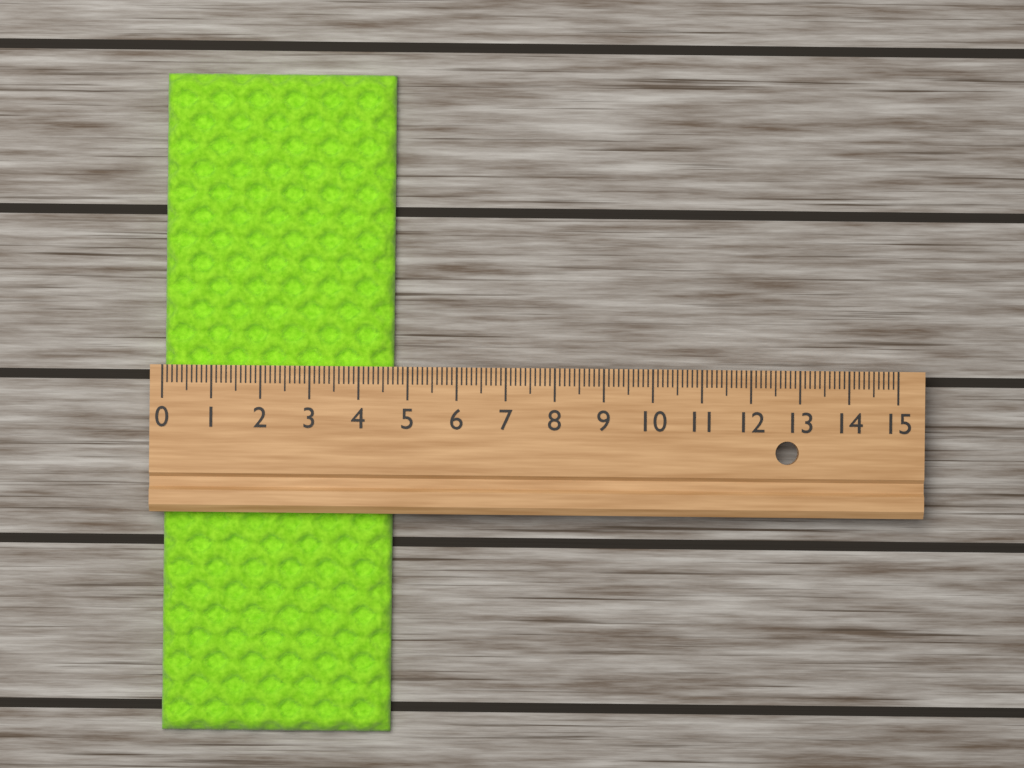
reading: 4.7 (no unit)
